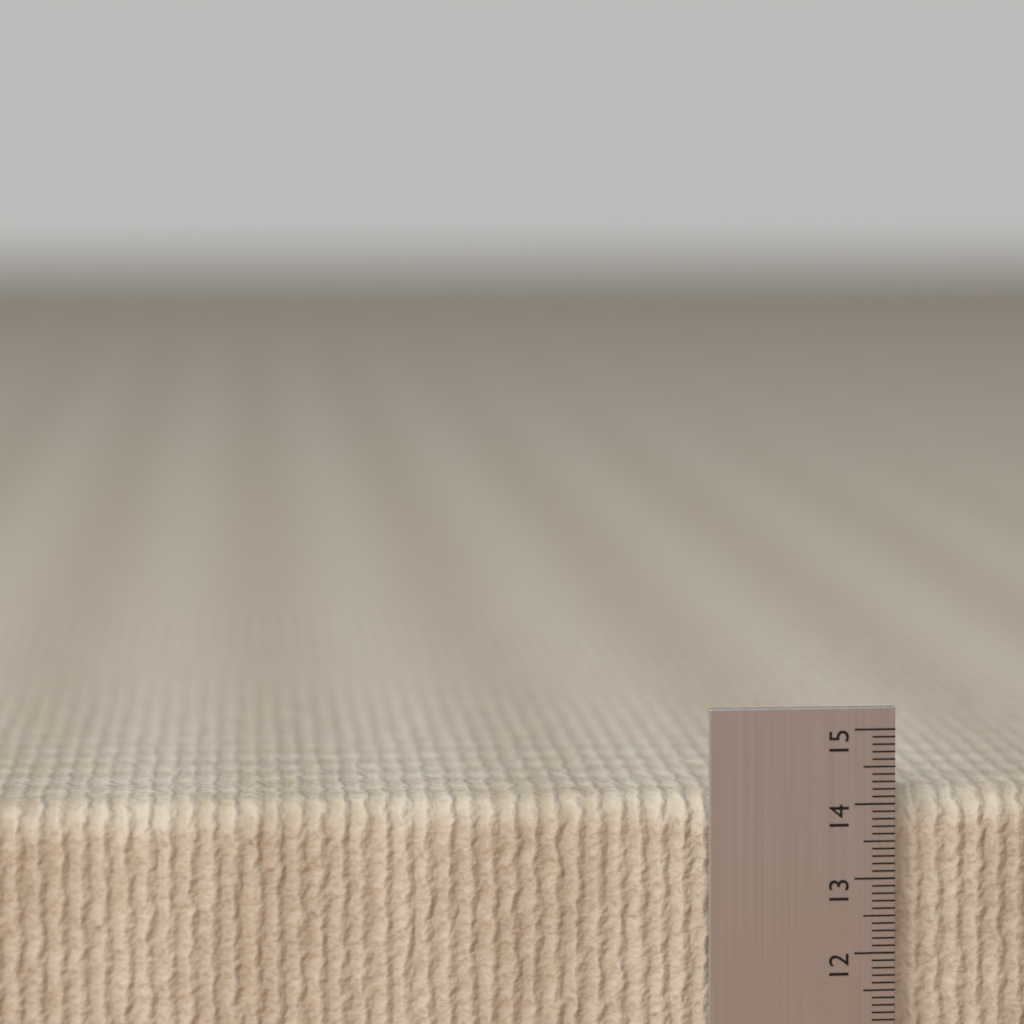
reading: 14.1 cm
